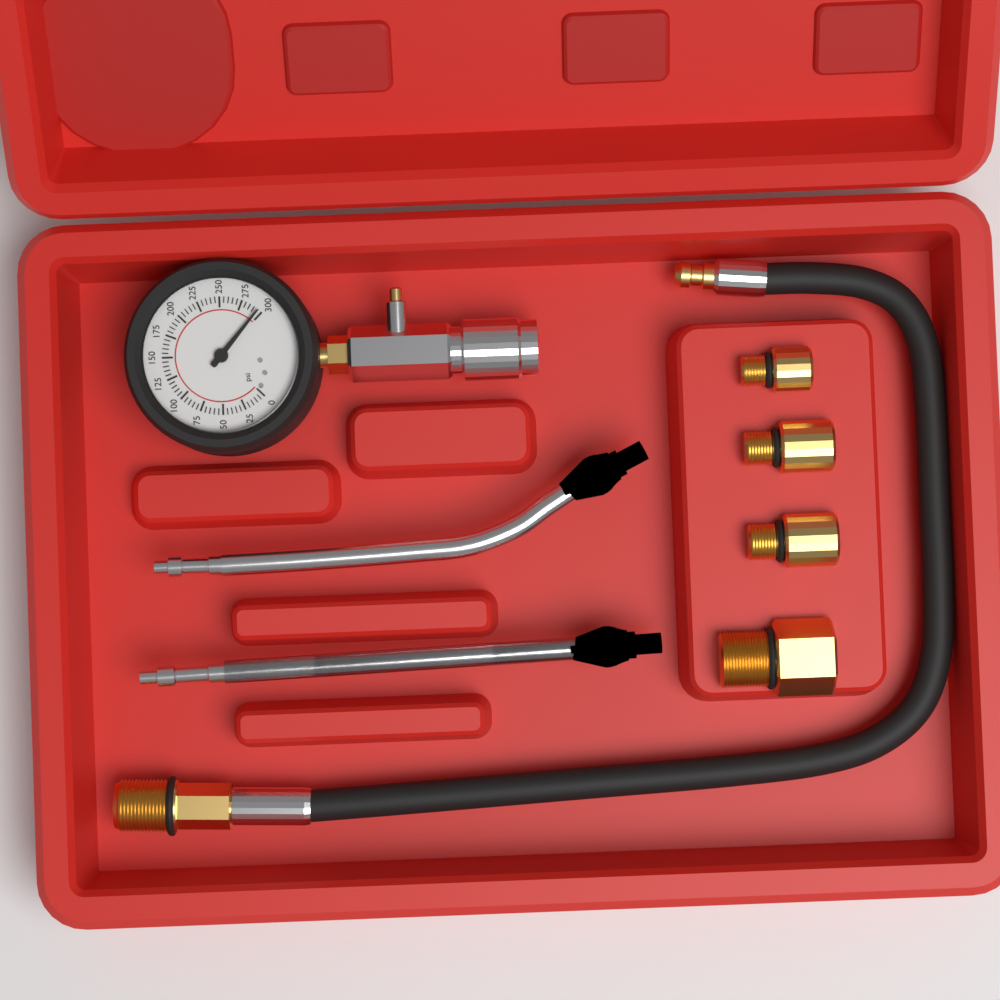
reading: 295 psi
